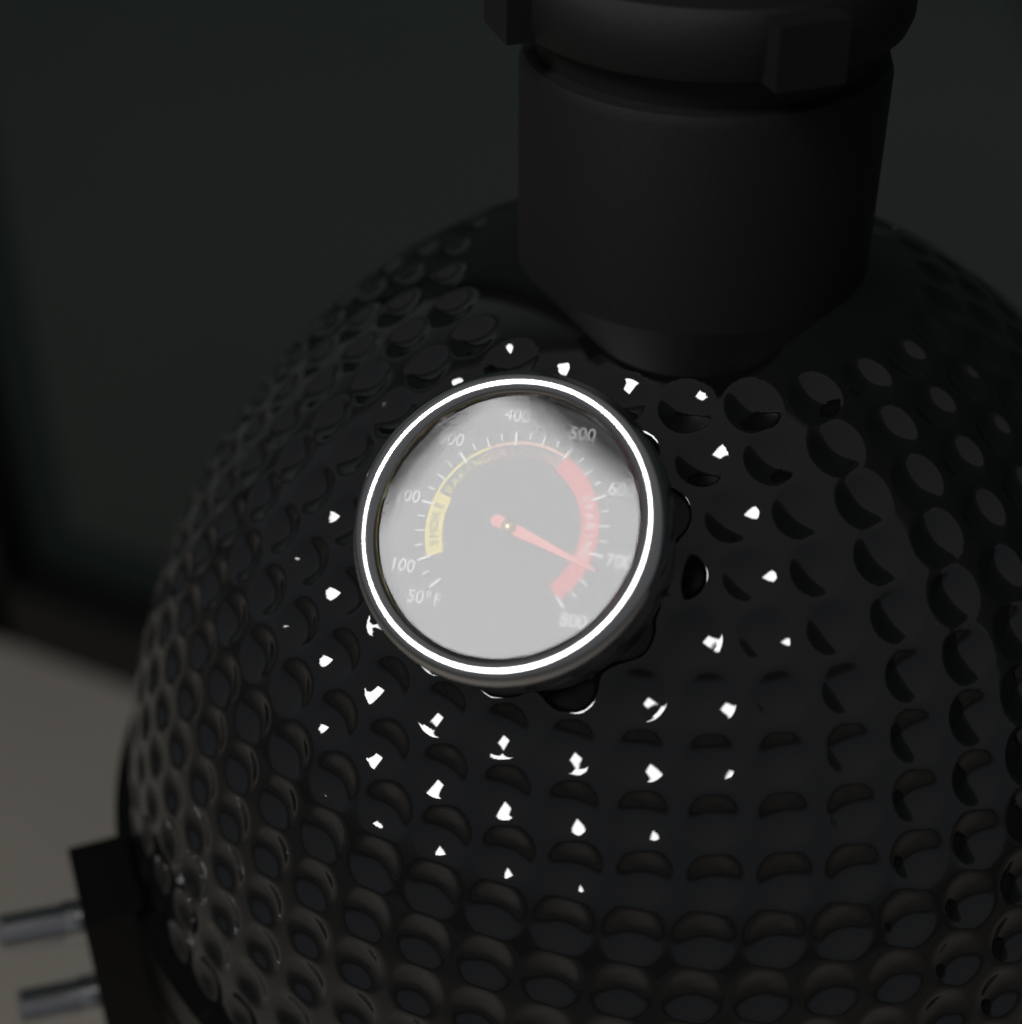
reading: 725 °F
